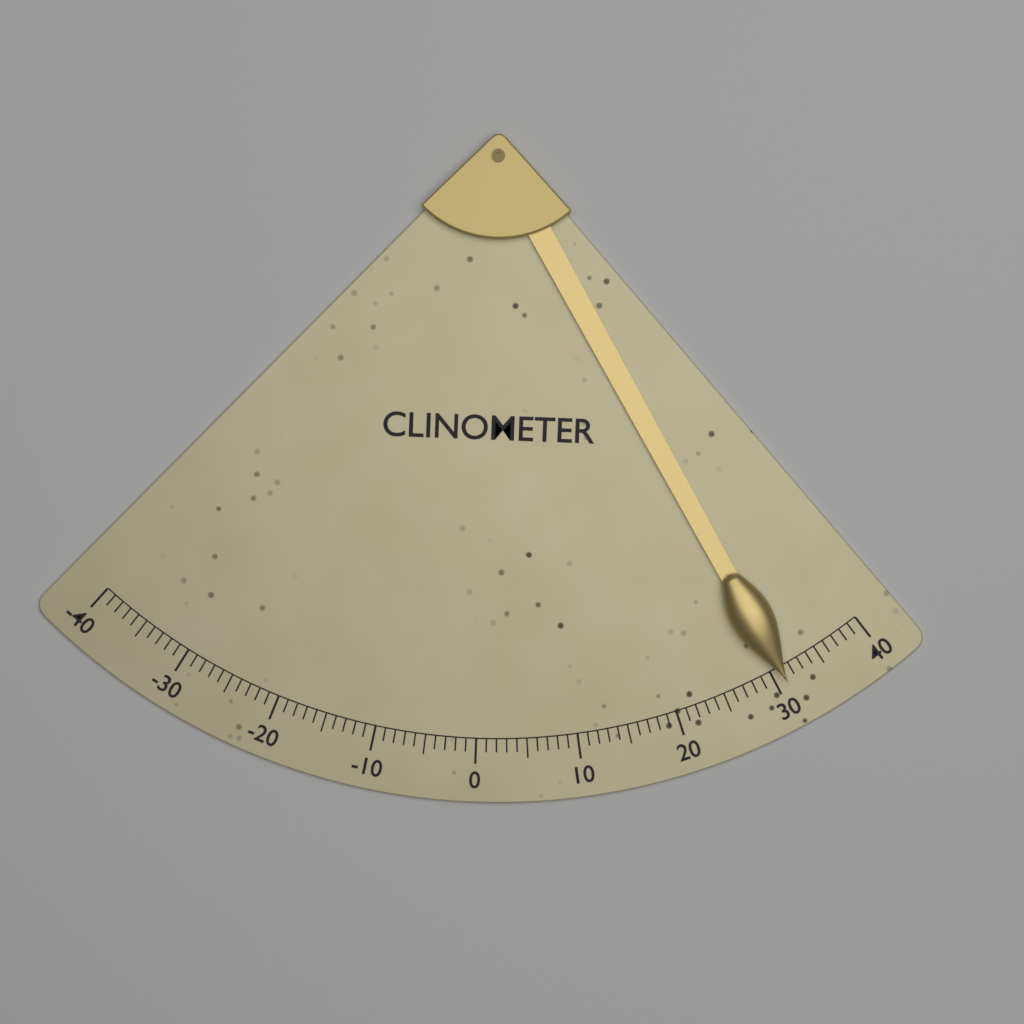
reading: 31 (no unit)
